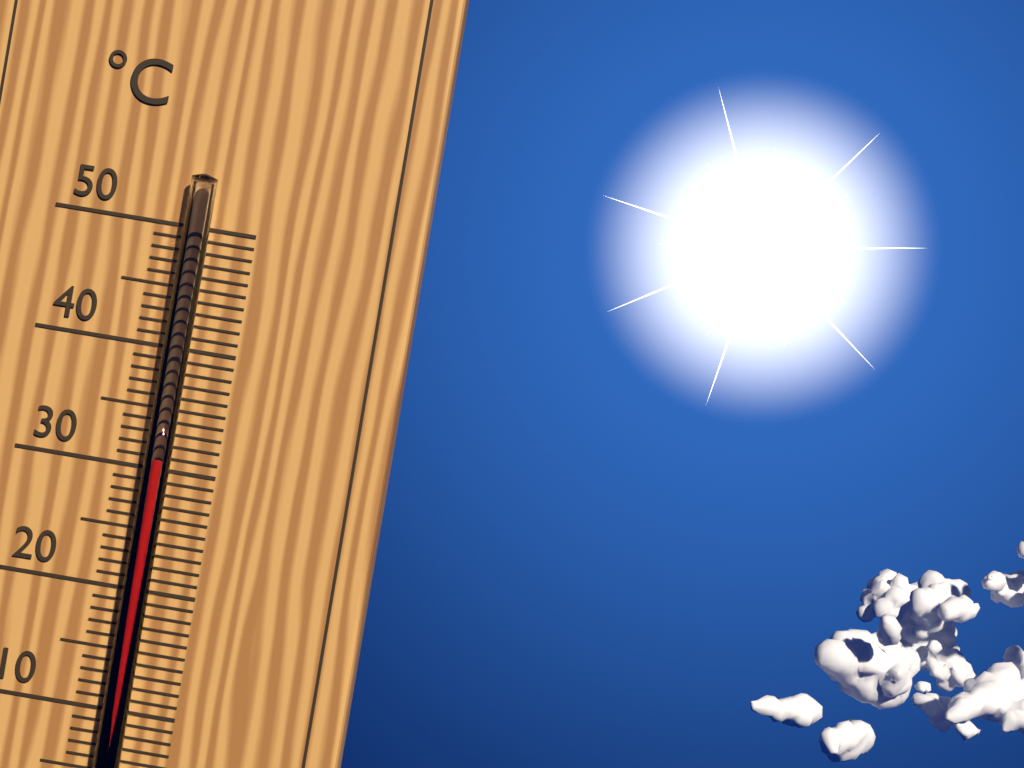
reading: 31 °C
